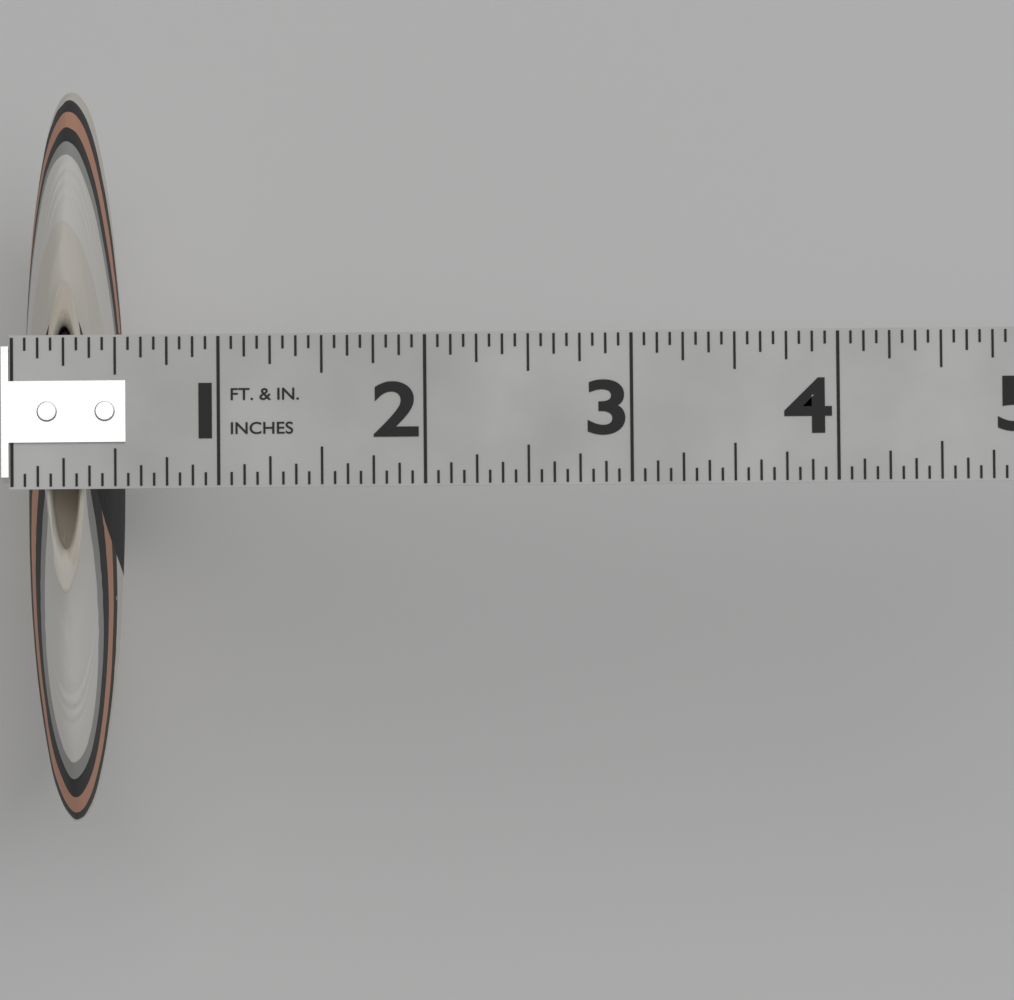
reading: 0.5000 in
